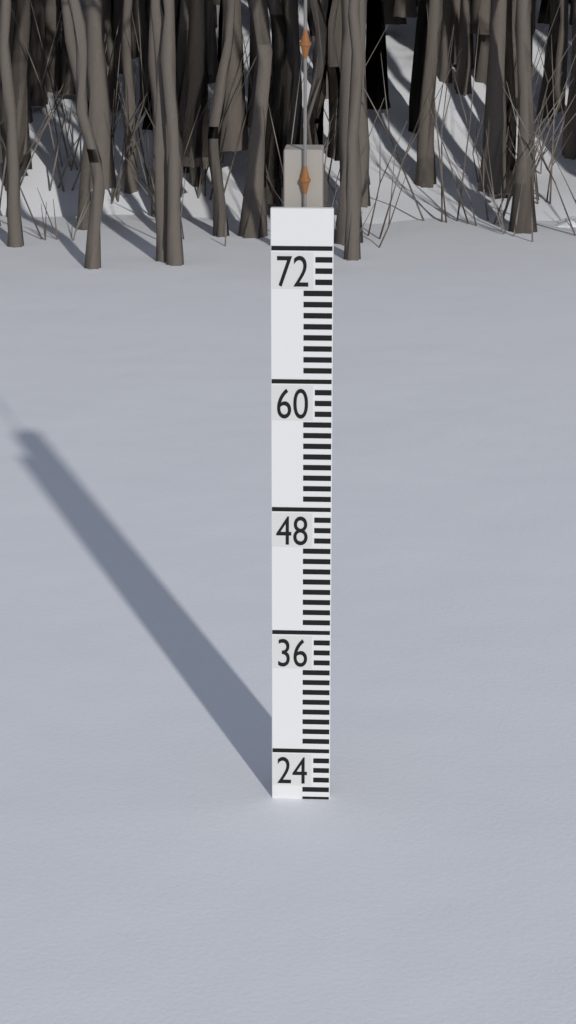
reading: 19 (no unit)
